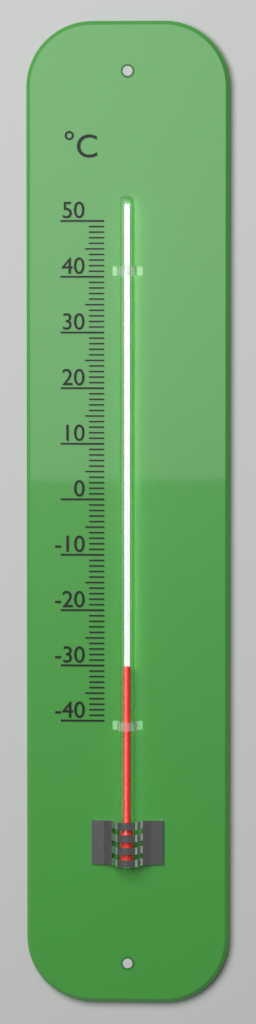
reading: -30 °C
